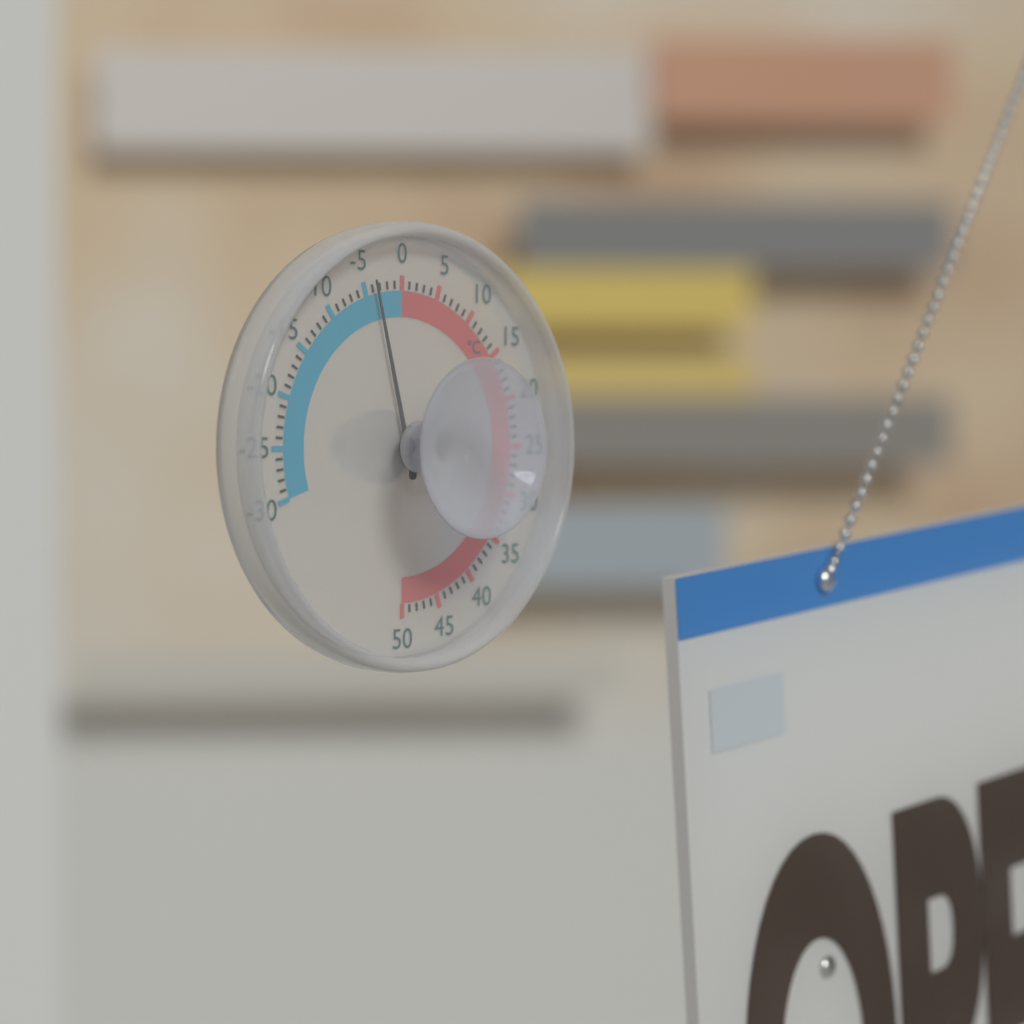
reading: -4 °C
